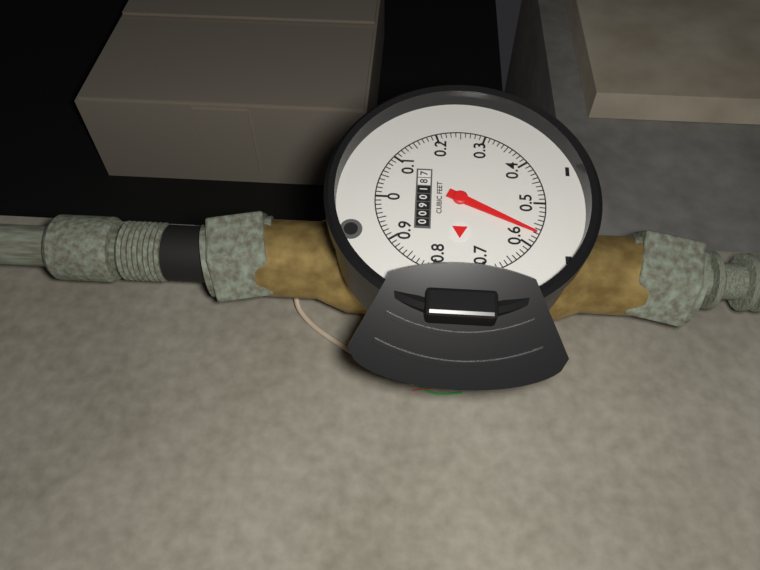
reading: 0.57 cubic feet
